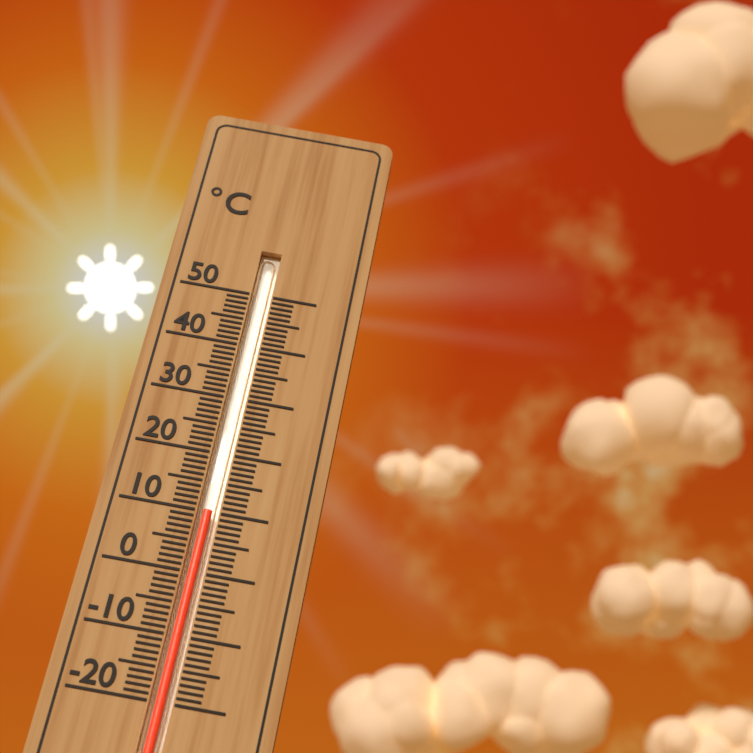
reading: 10 °C
